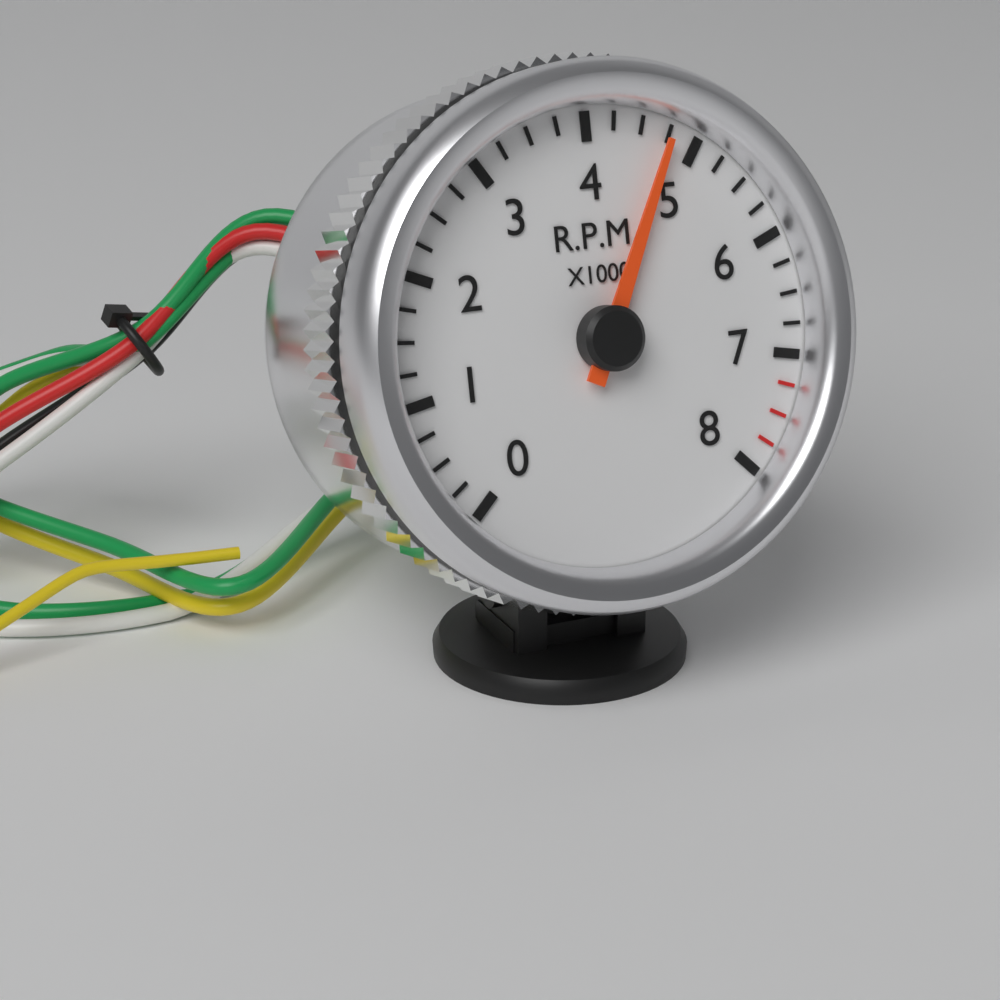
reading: 4750 RPM
